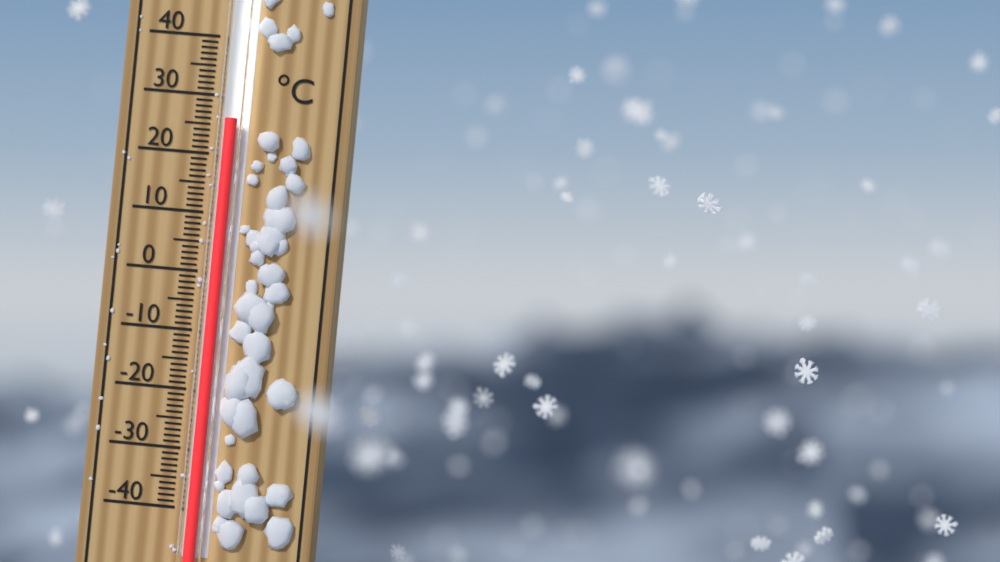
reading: 26 °C
